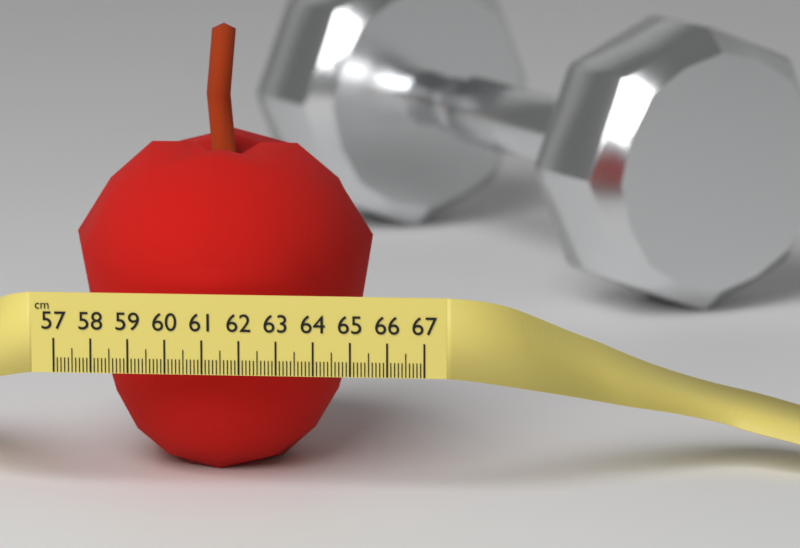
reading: 65.2 cm
